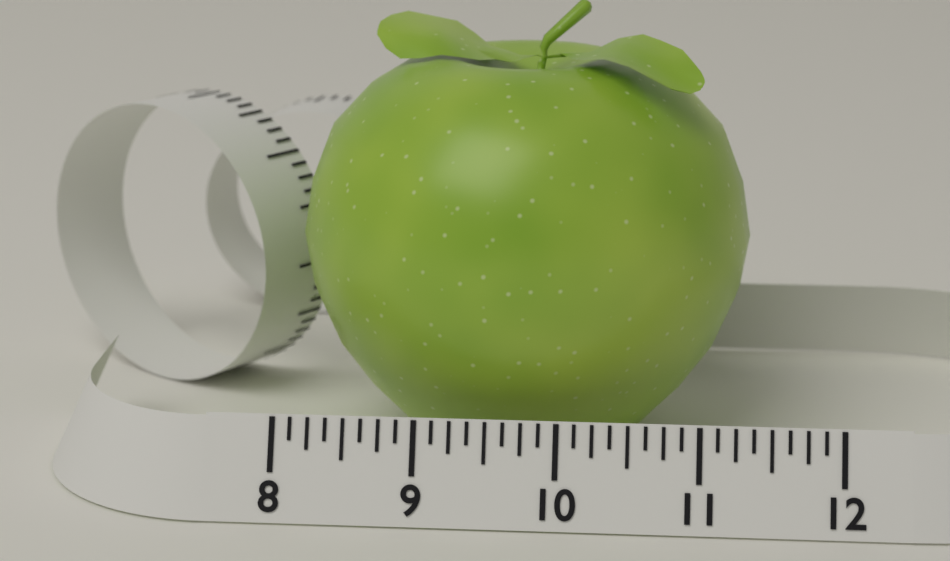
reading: 11.375 (no unit)
